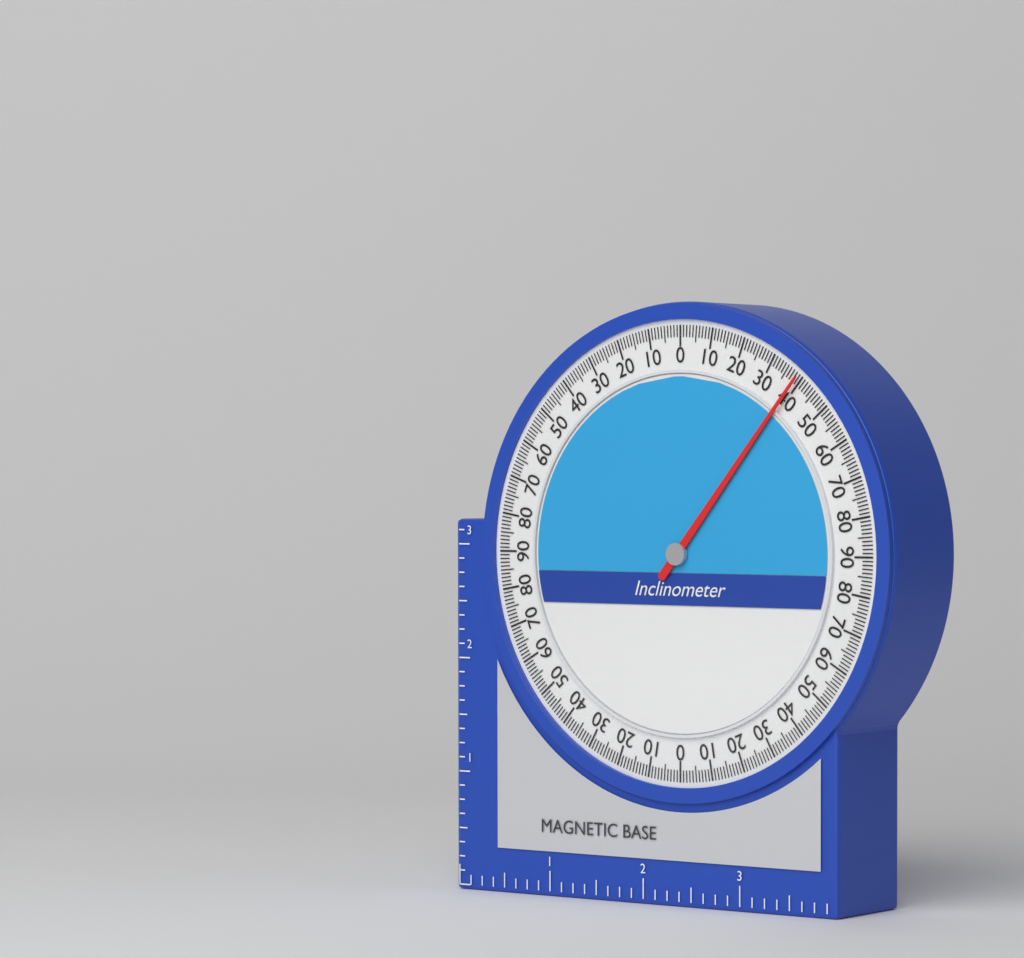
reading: 39 (no unit)
